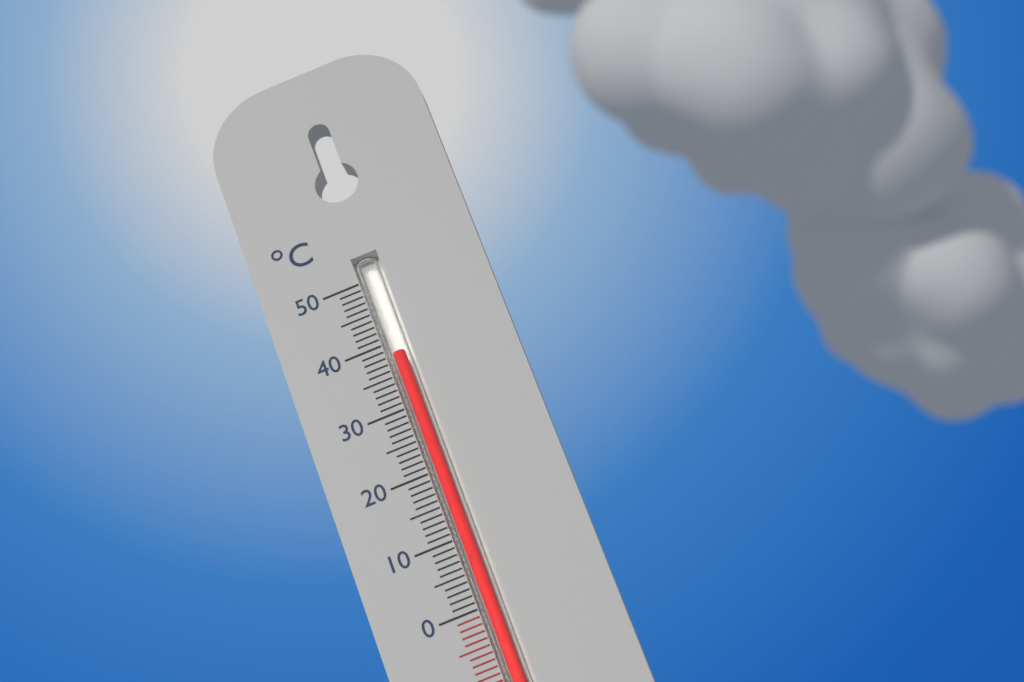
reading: 38 °C
